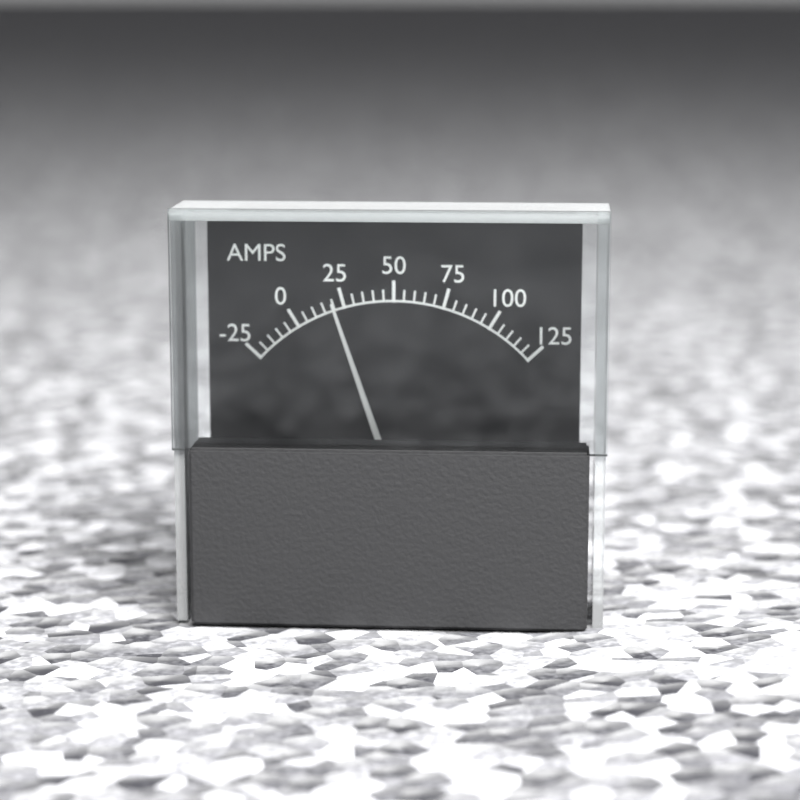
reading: 20 A
